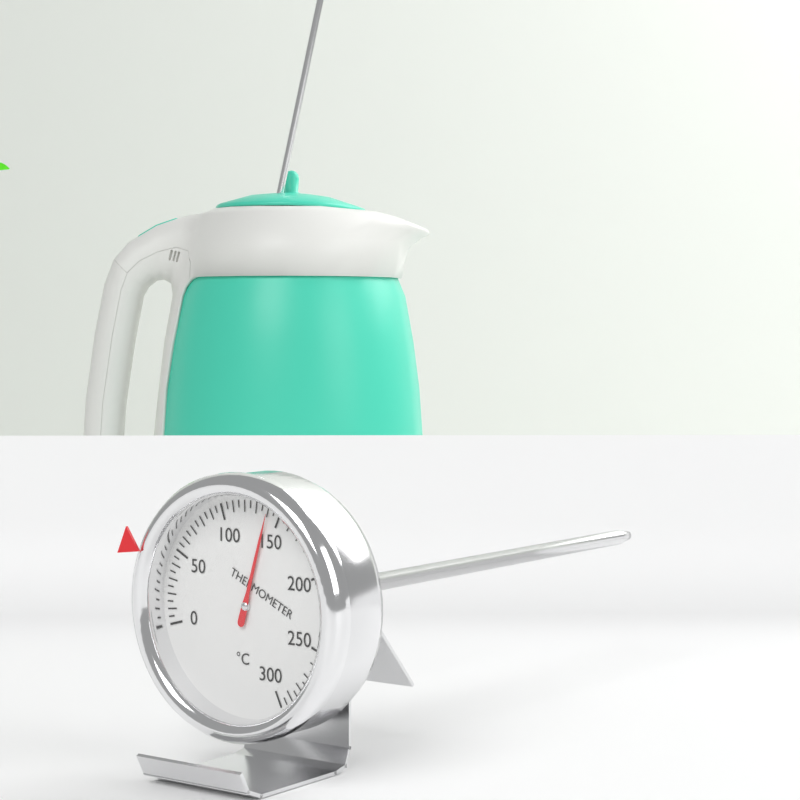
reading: 140 °C
